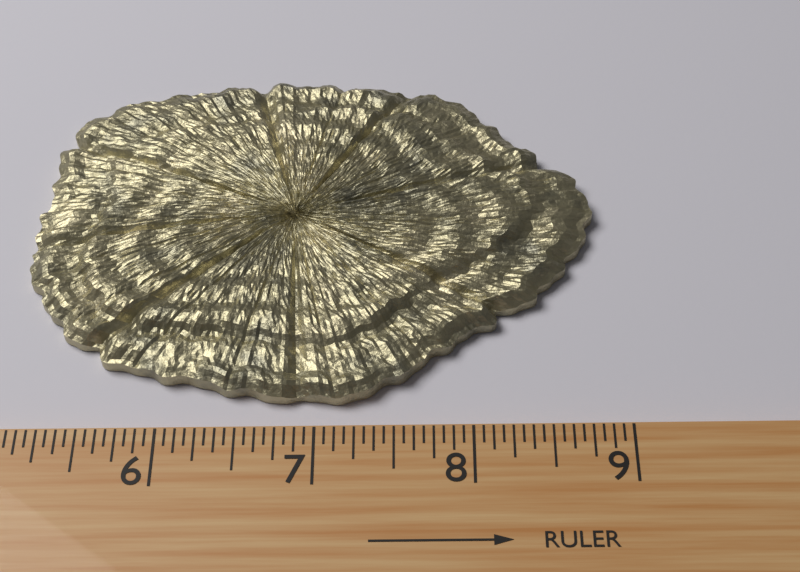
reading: 8.8750 (no unit)
